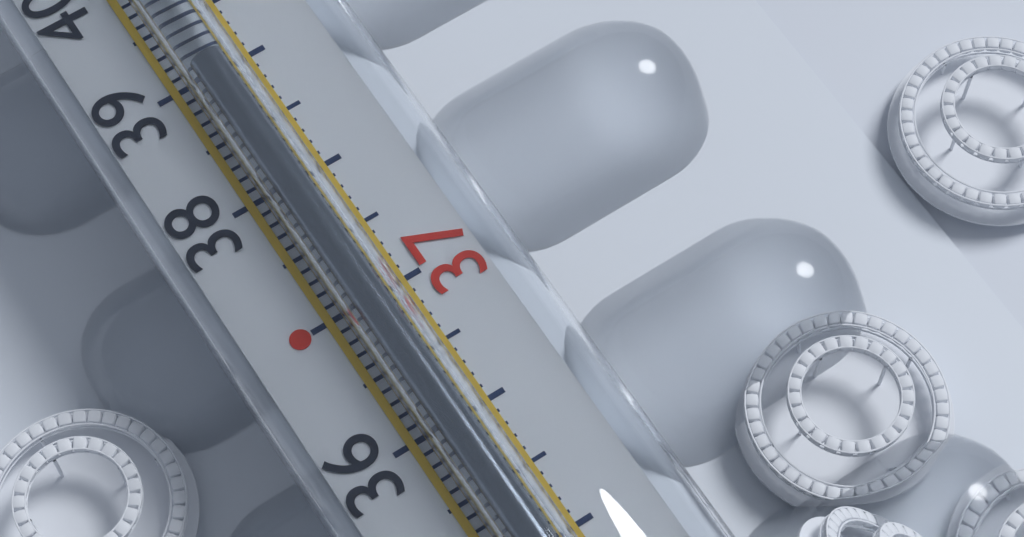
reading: 39.0 °C
